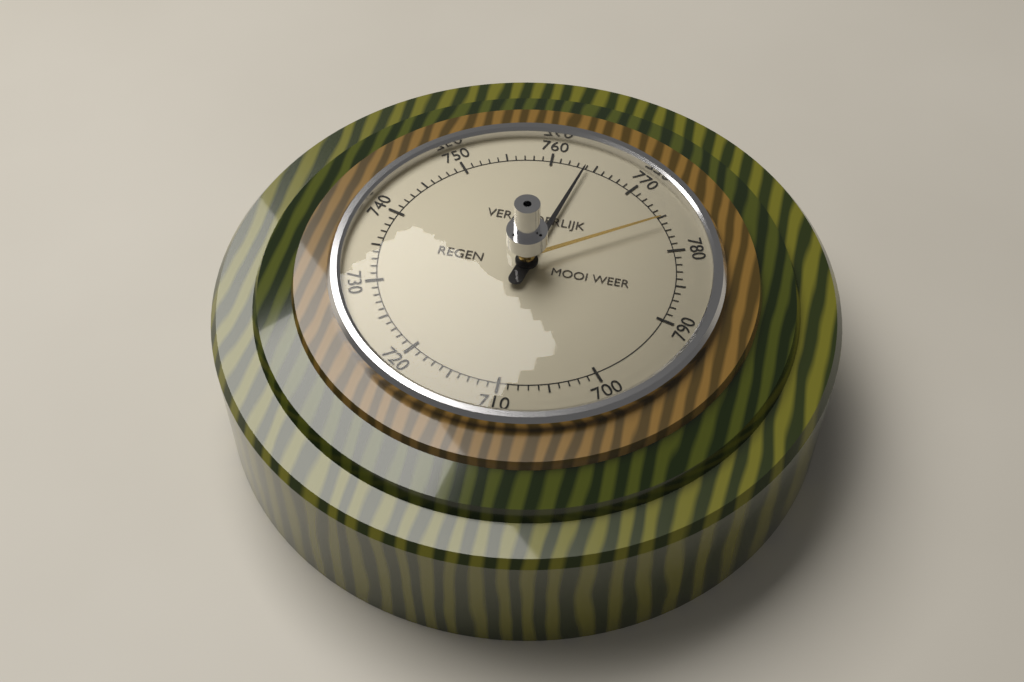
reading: 764 (no unit)
